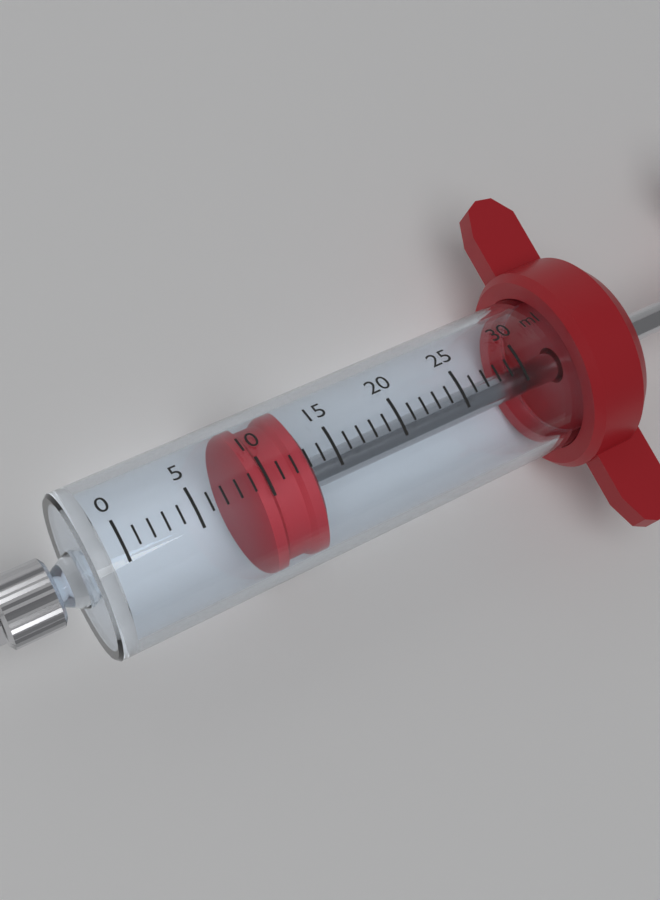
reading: 9 ml
